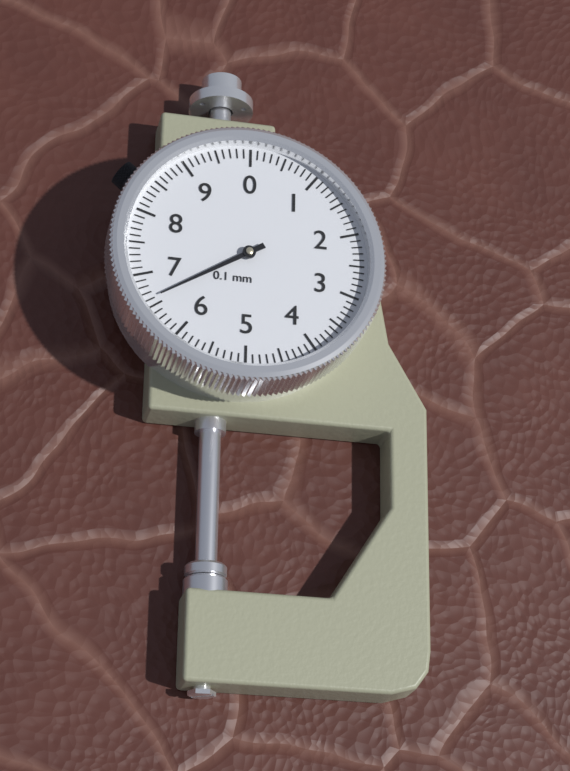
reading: 6.6 mm
